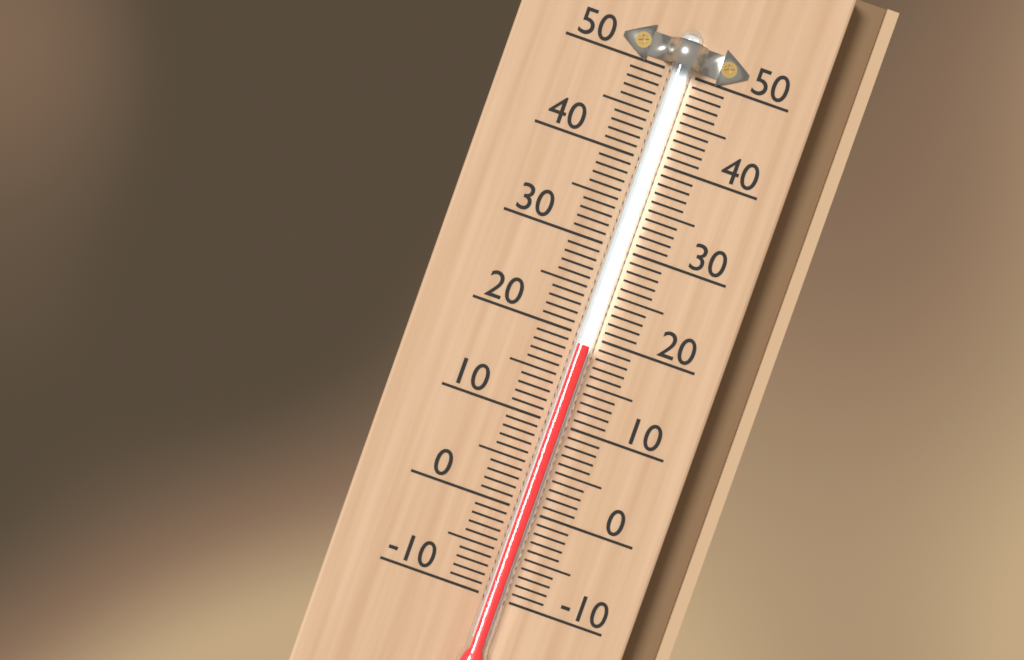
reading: 19 (no unit)
